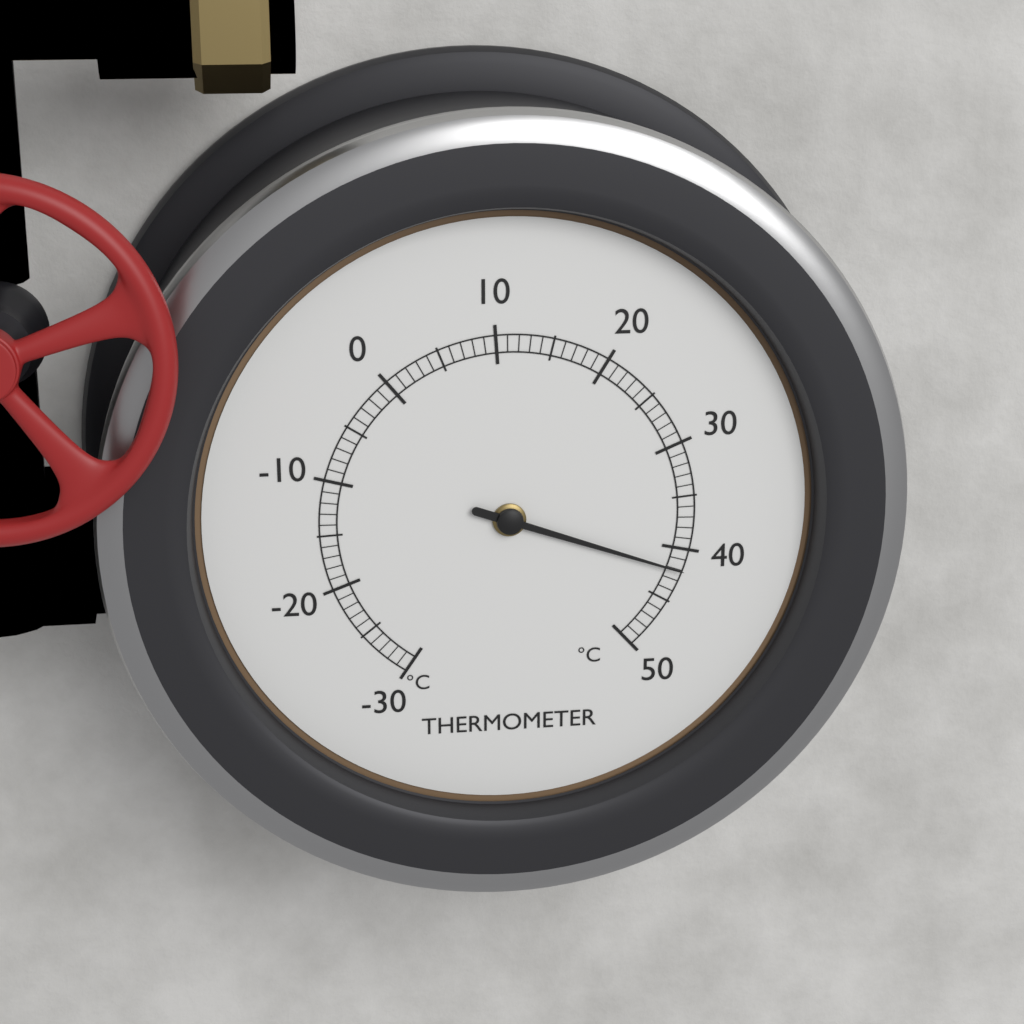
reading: 42 °C
